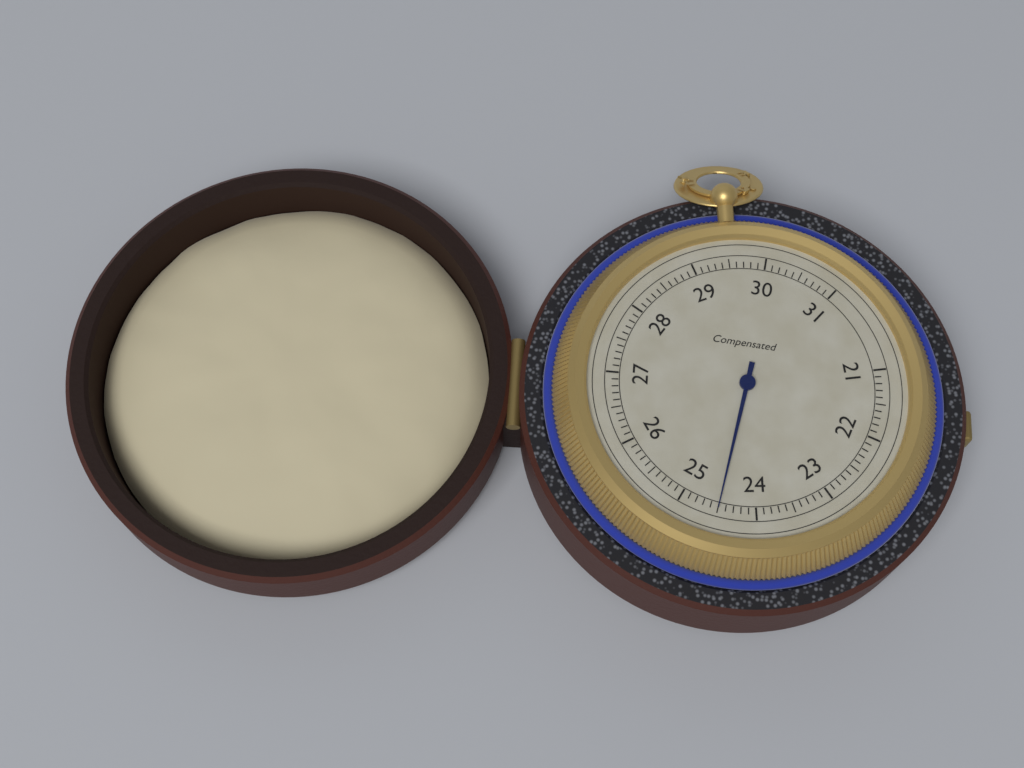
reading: 24.5 (no unit)
